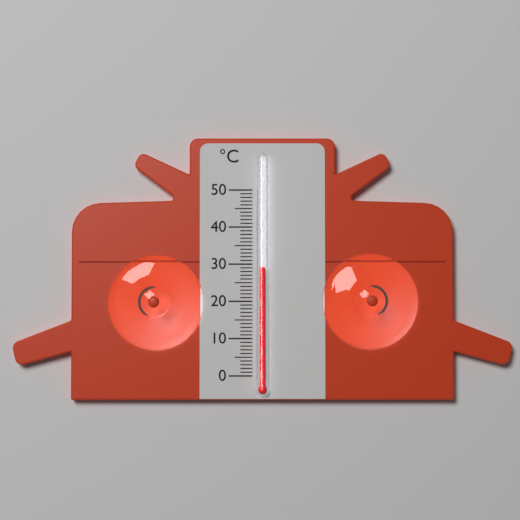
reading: 29 °C
